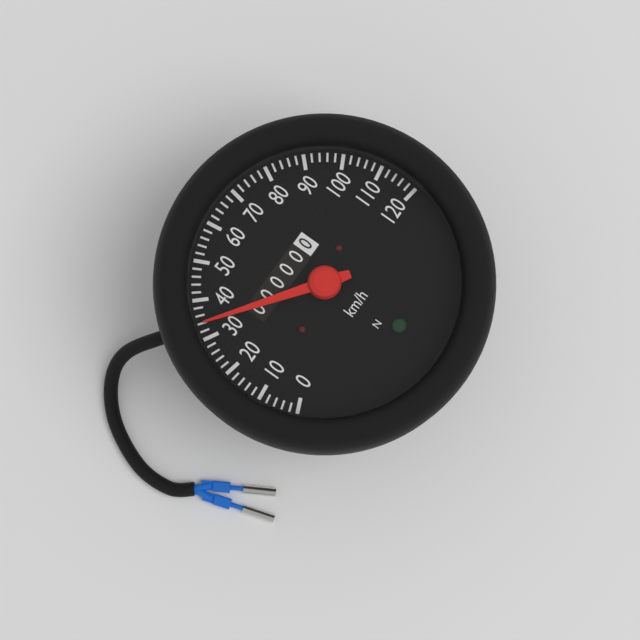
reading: 34 km/h
